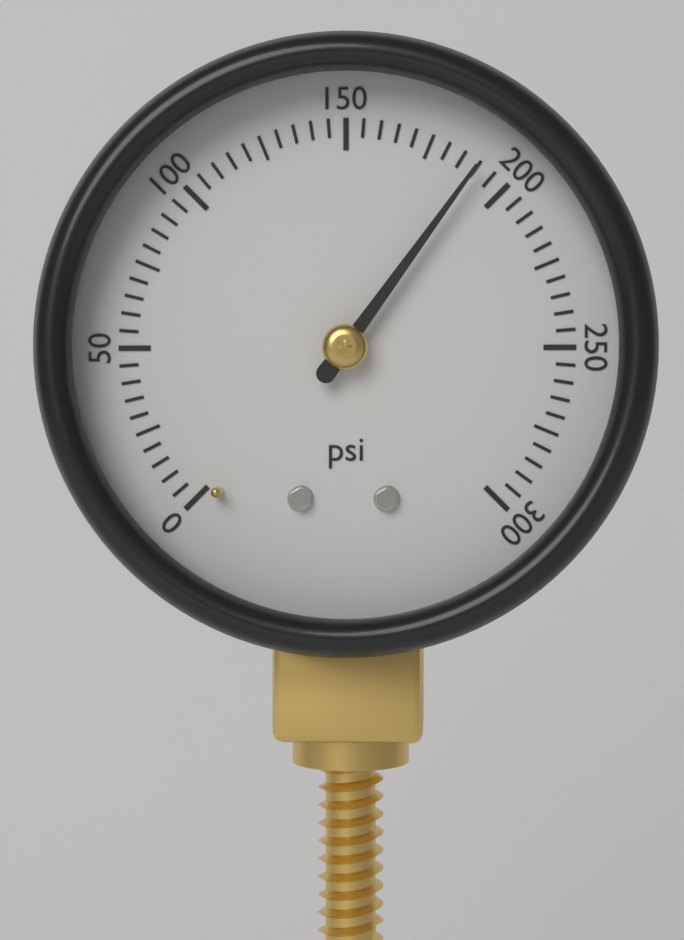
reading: 190 psi
